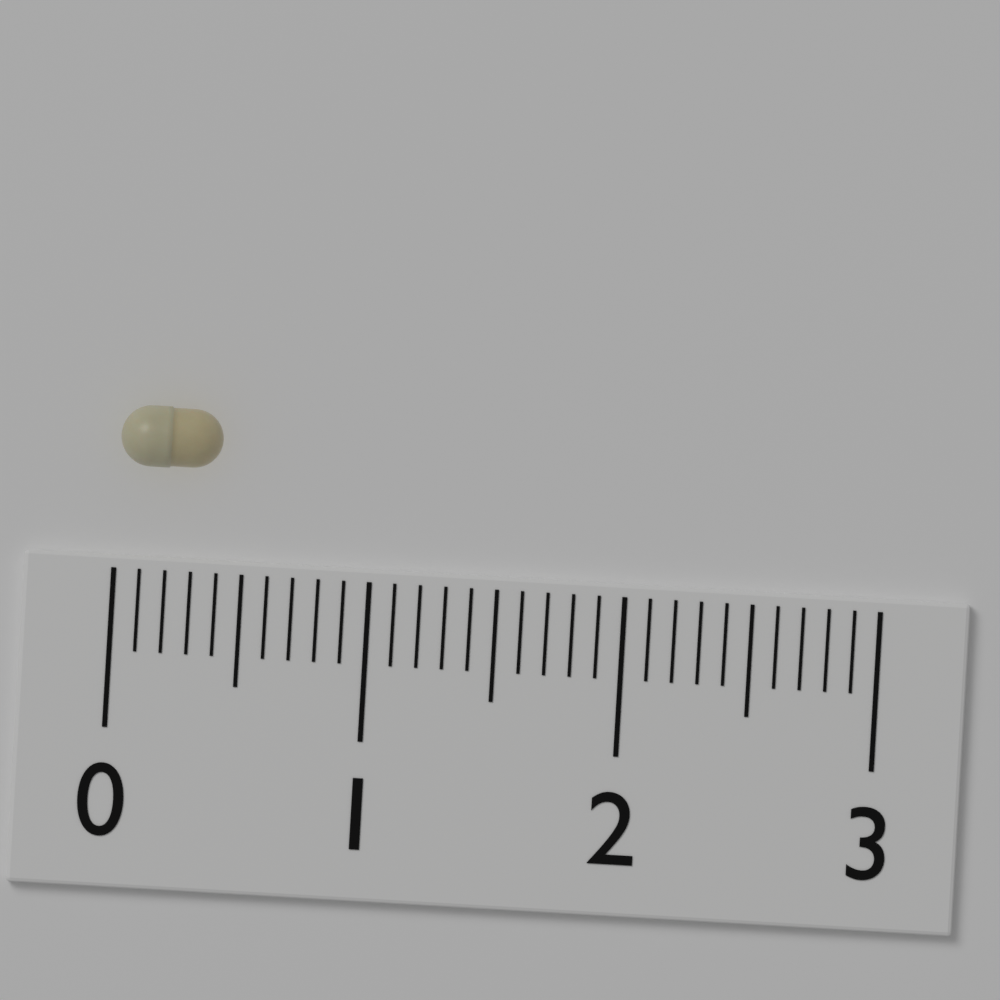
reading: 0.4 (no unit)
